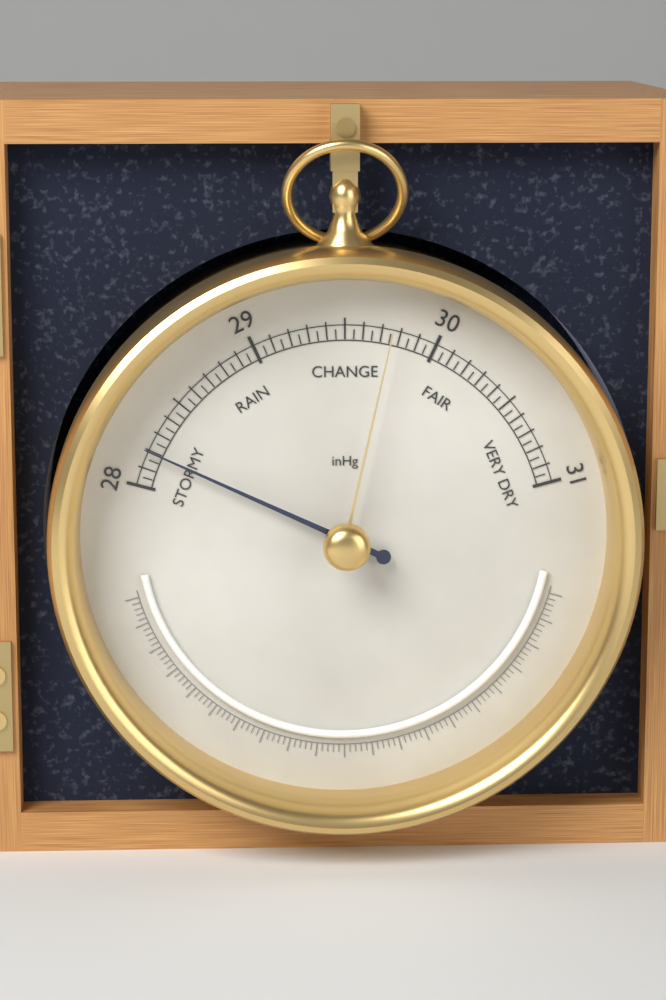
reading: 28.20 inHg
